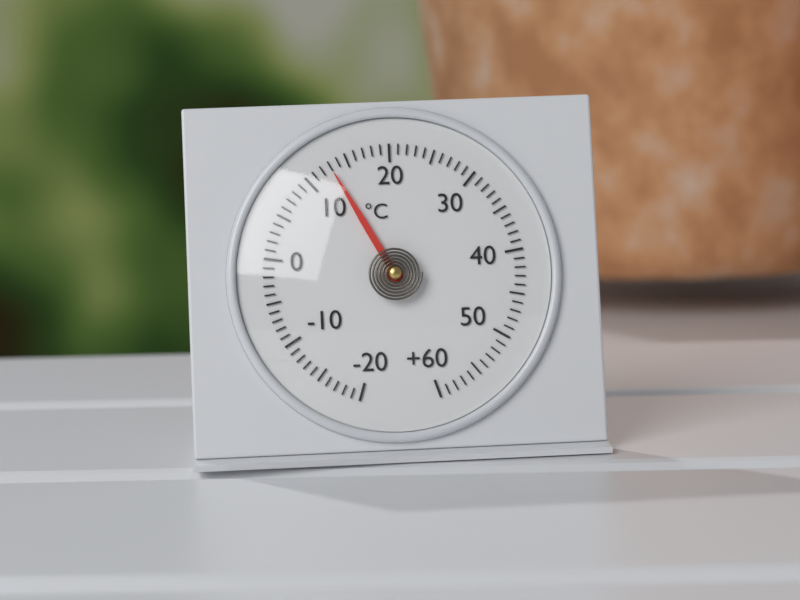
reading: 13 °C
